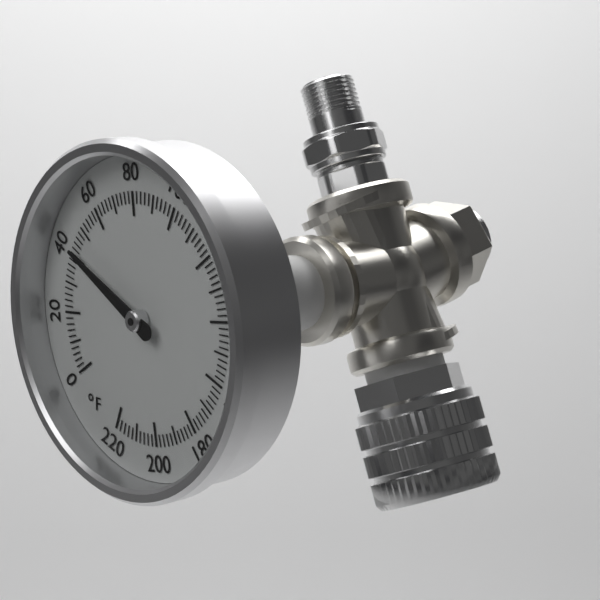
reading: 42 °F
